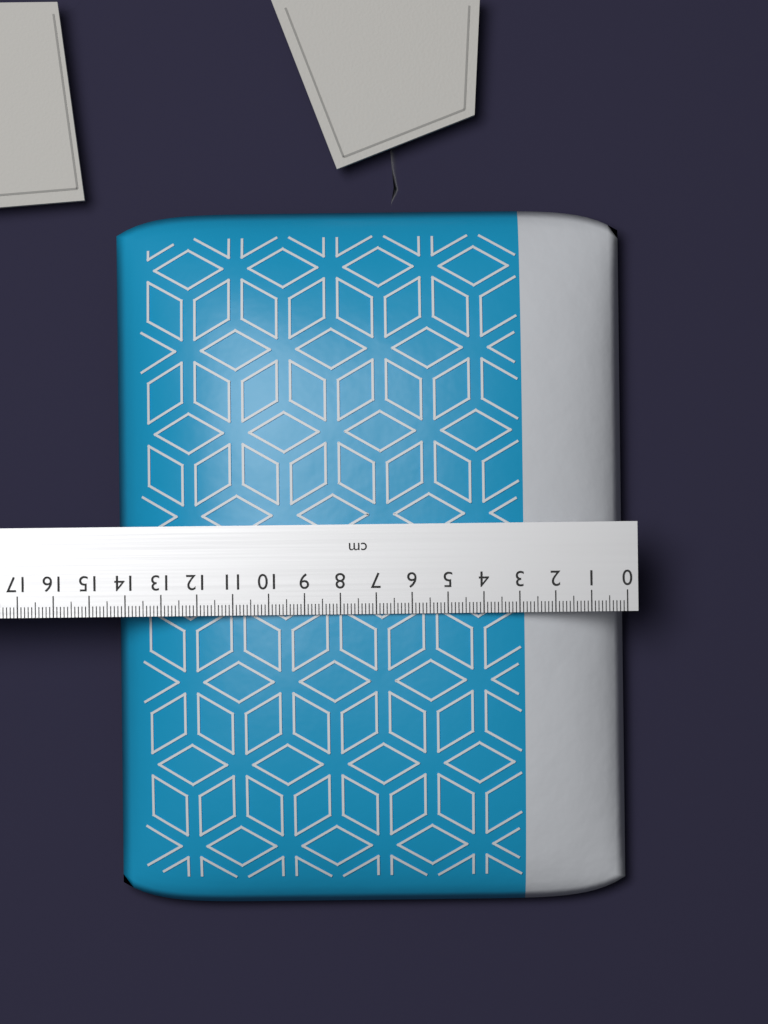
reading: 14.3 cm
